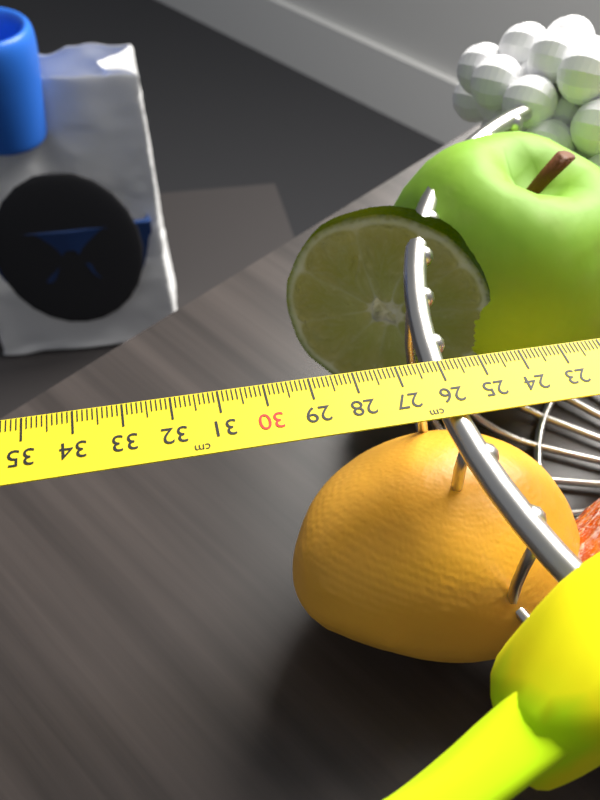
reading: 26.3 cm
